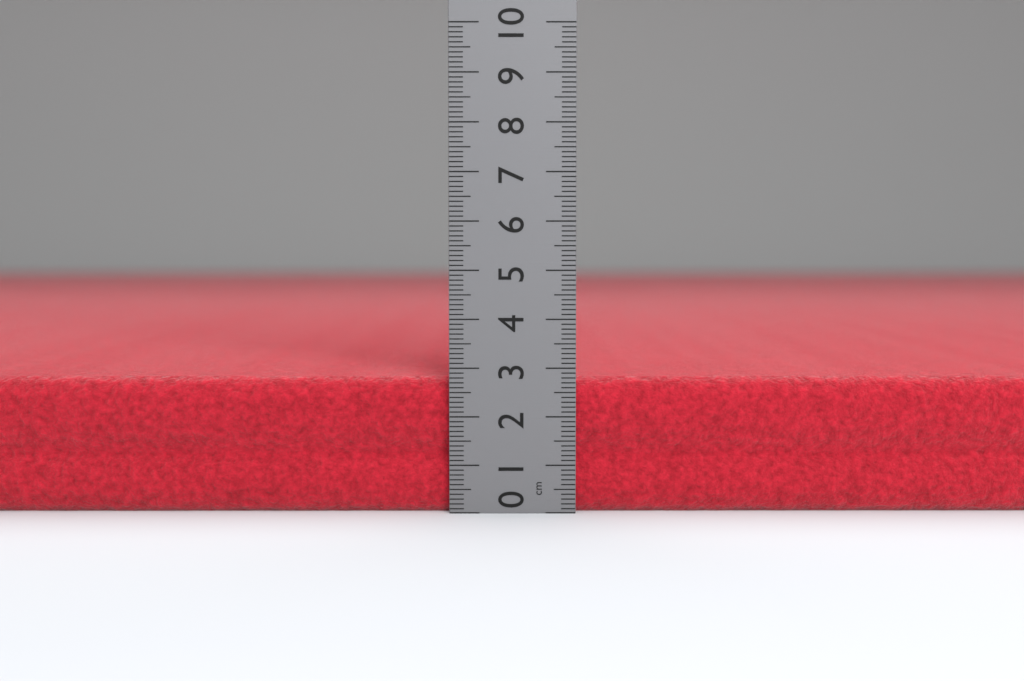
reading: 2.8 cm
